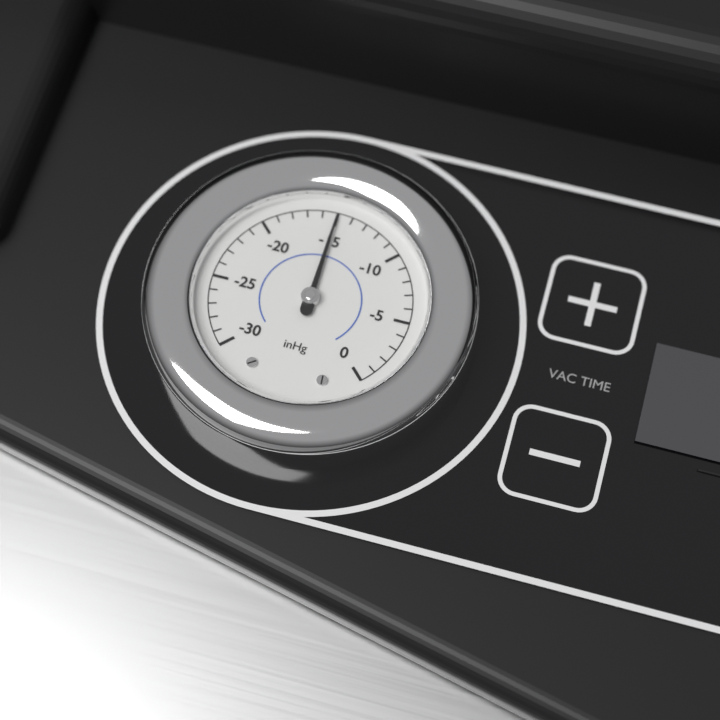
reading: -15 inHg
